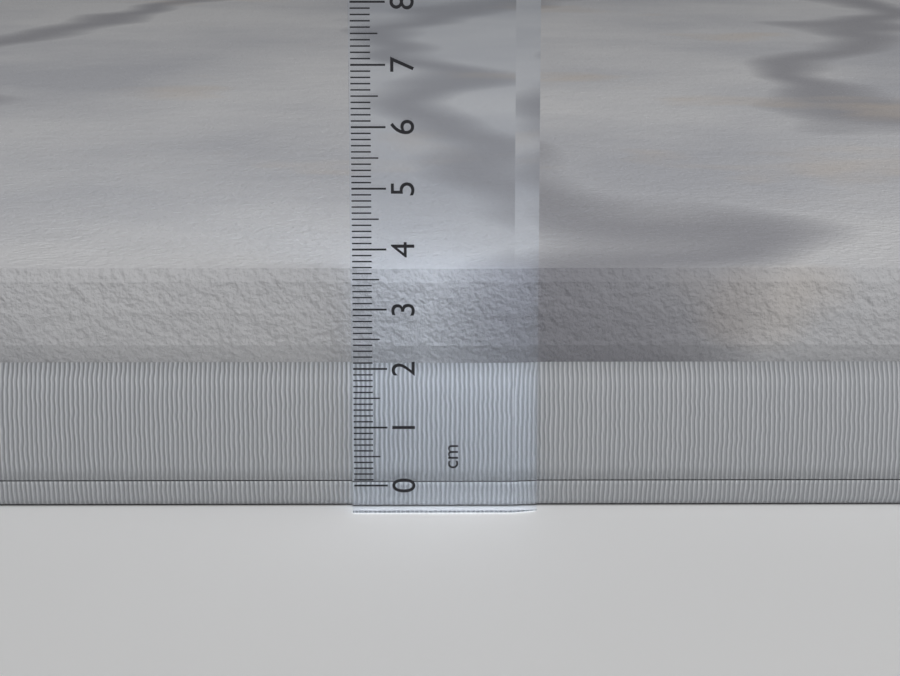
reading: 3.6 cm
